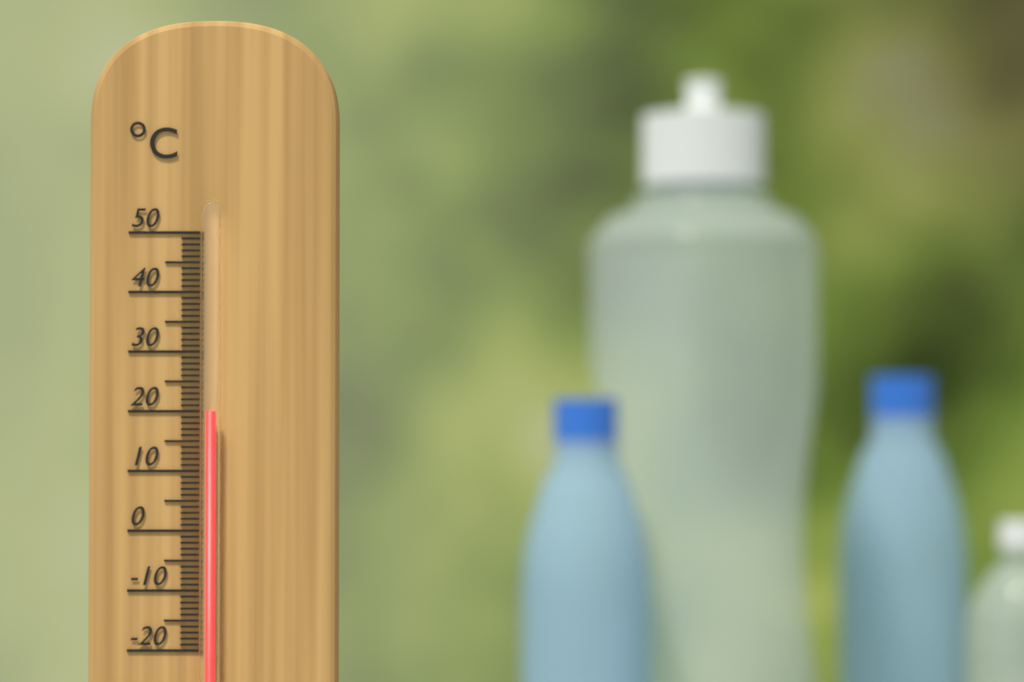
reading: 20 °C
